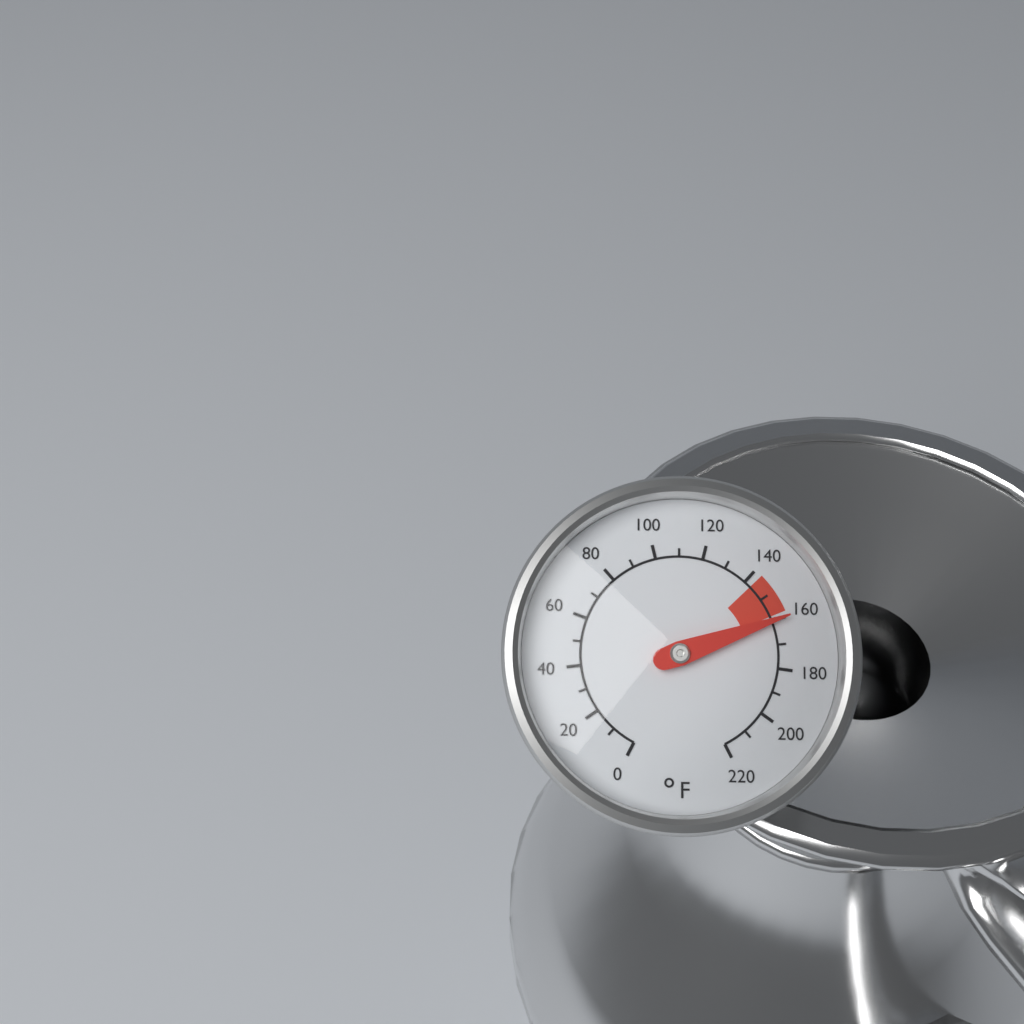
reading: 160 °F
